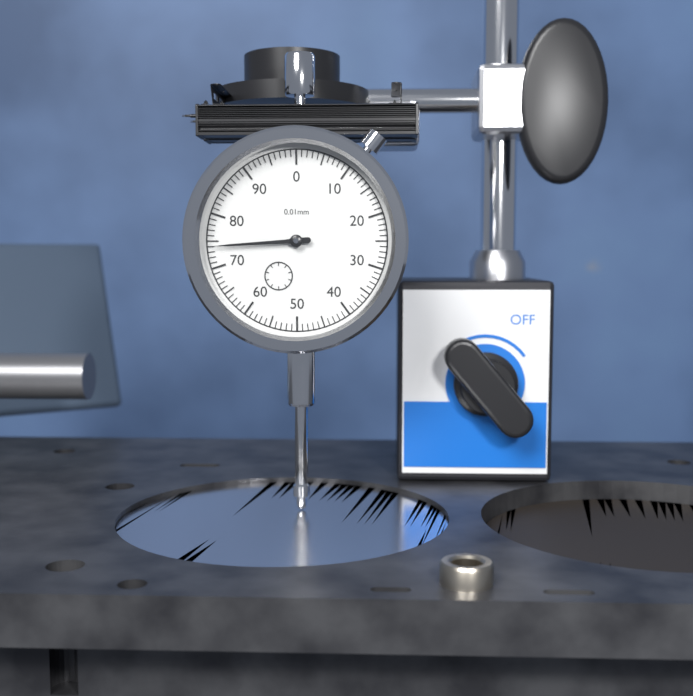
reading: 74 0.01mm
